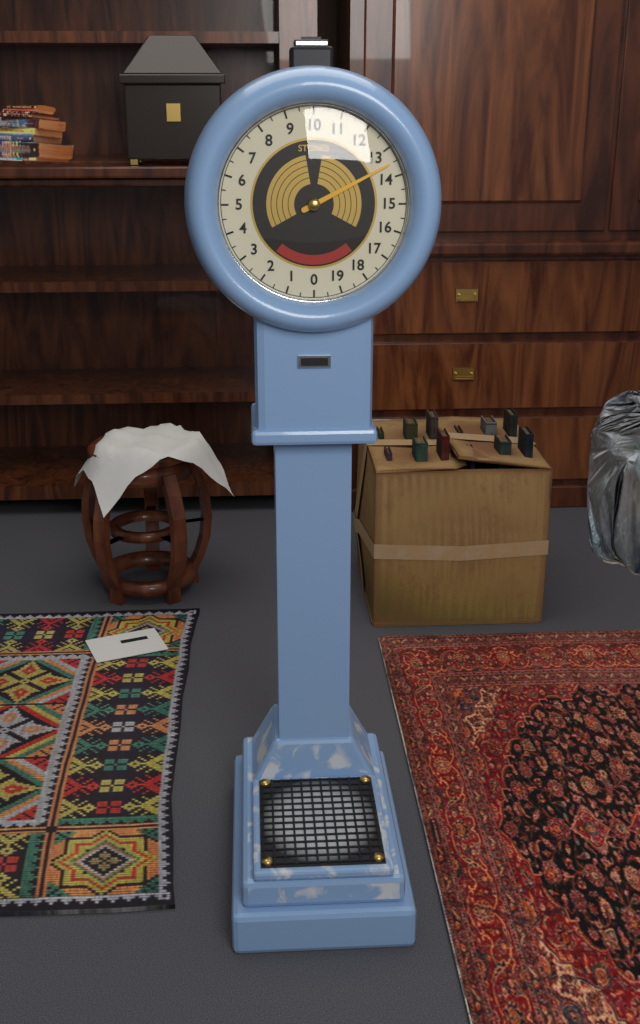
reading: 13.5 stones
